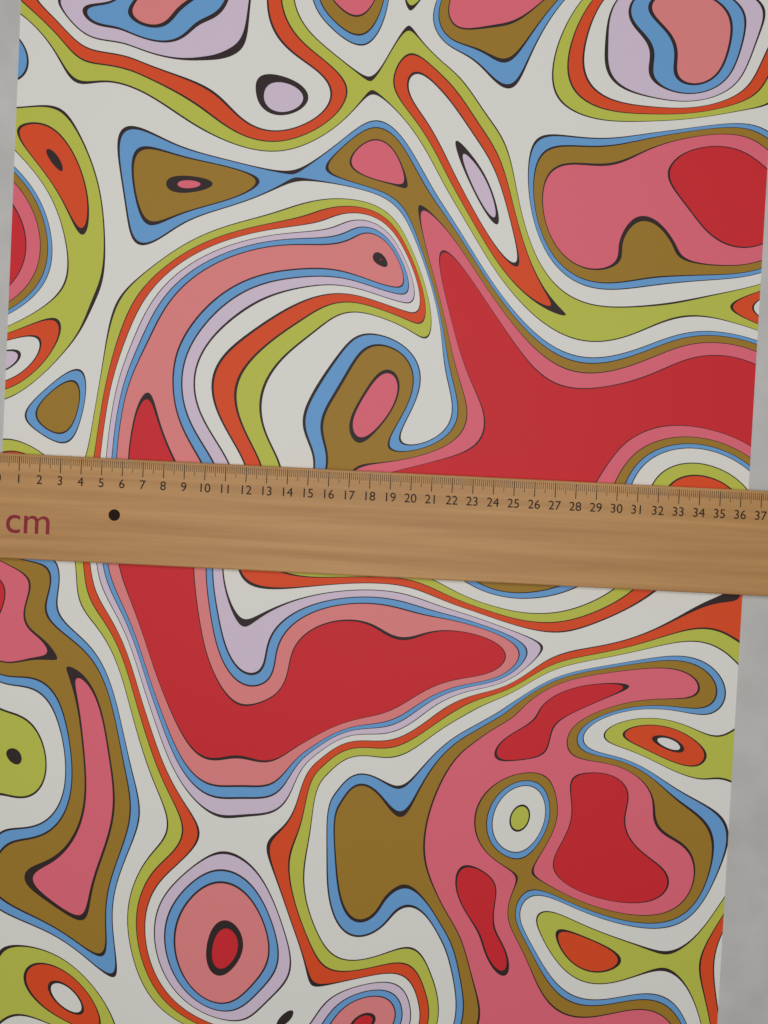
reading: 36.5 cm
